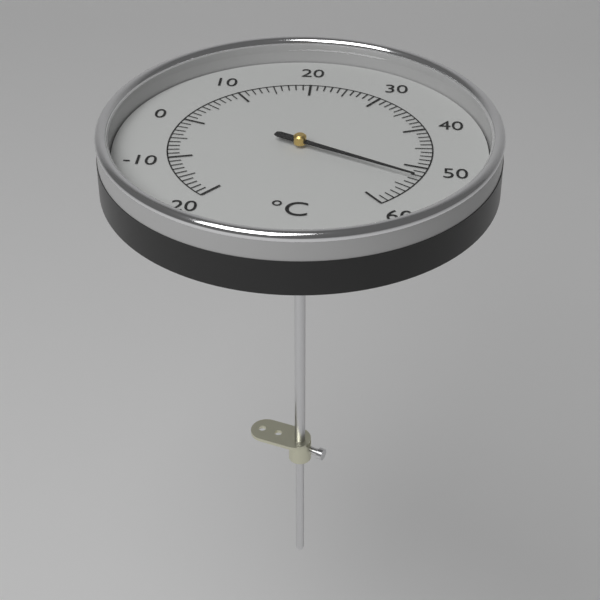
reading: 53 °C
